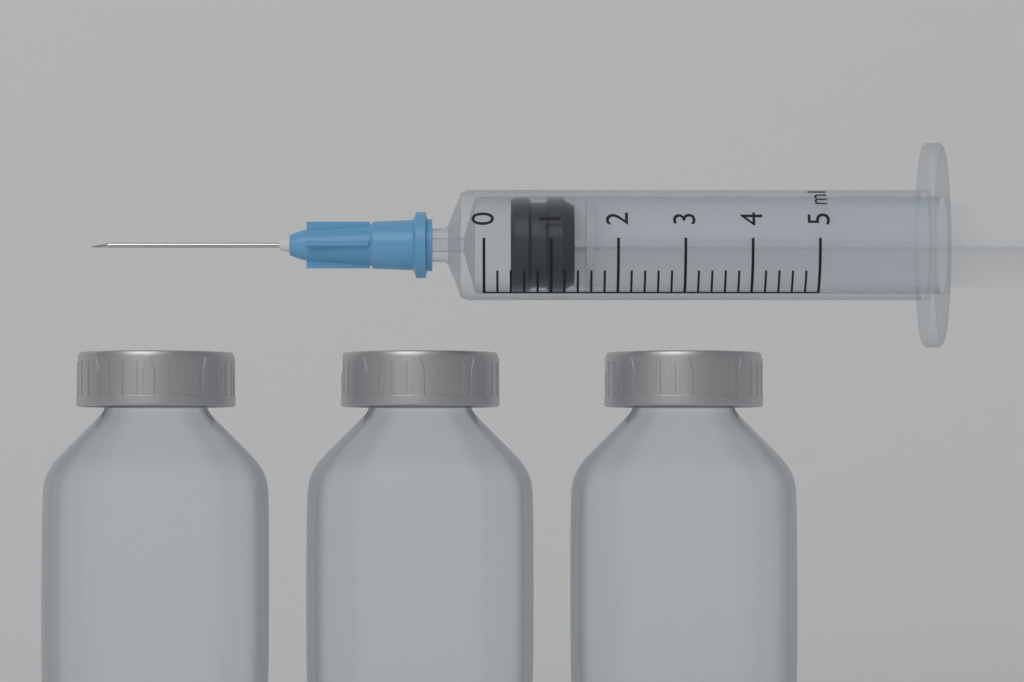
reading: 0.4 ml
